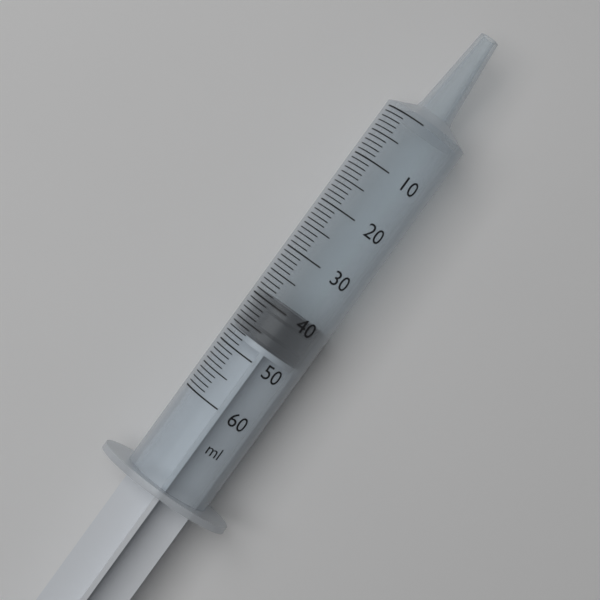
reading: 39 ml
